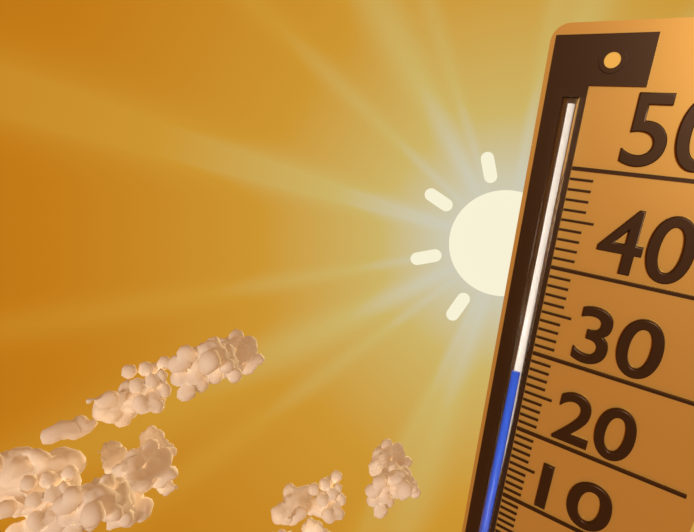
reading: 28 (no unit)
